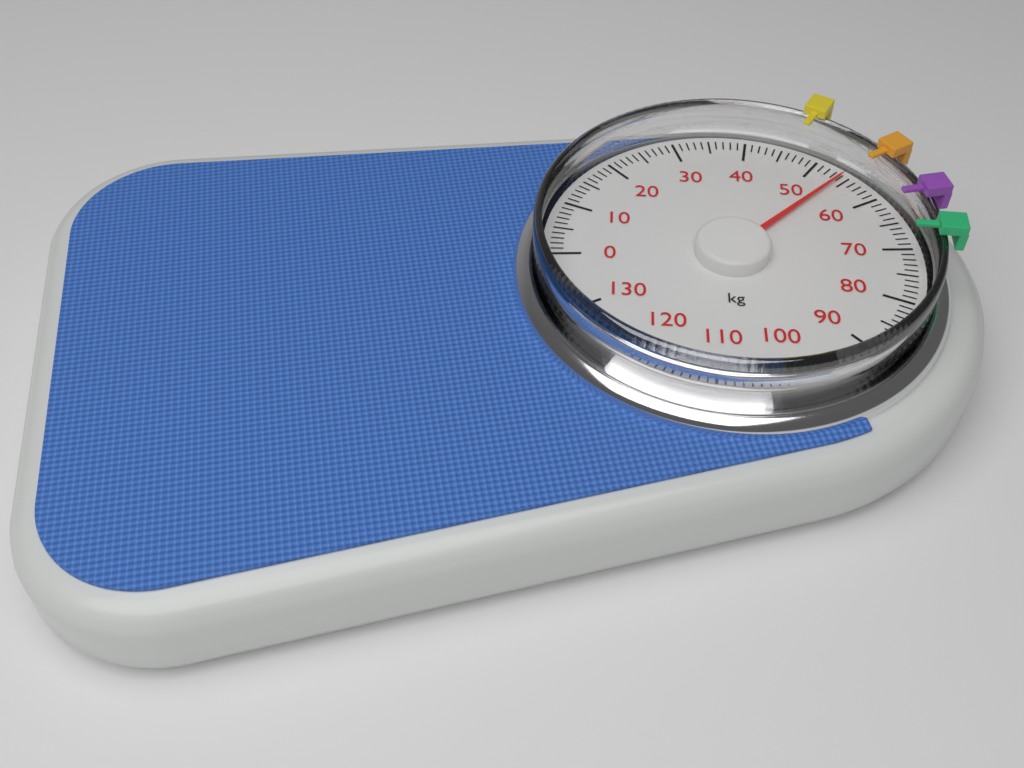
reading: 54 kg
